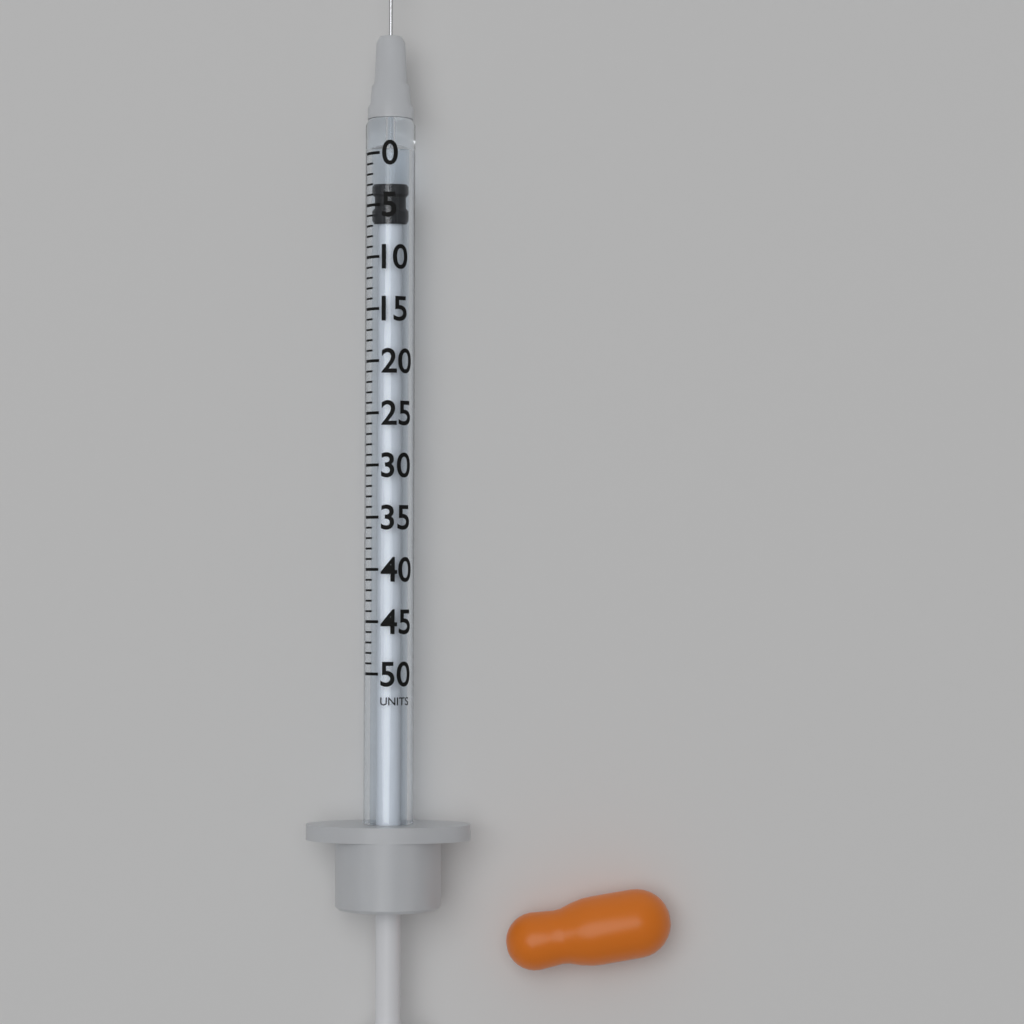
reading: 3 units
